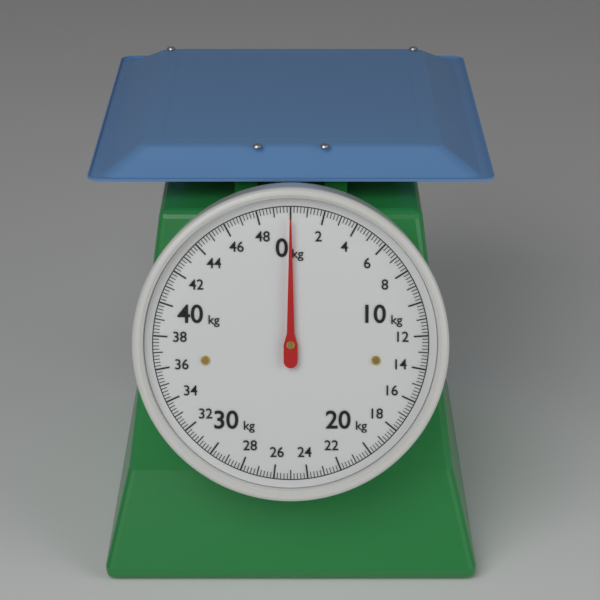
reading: 0.0 kg
